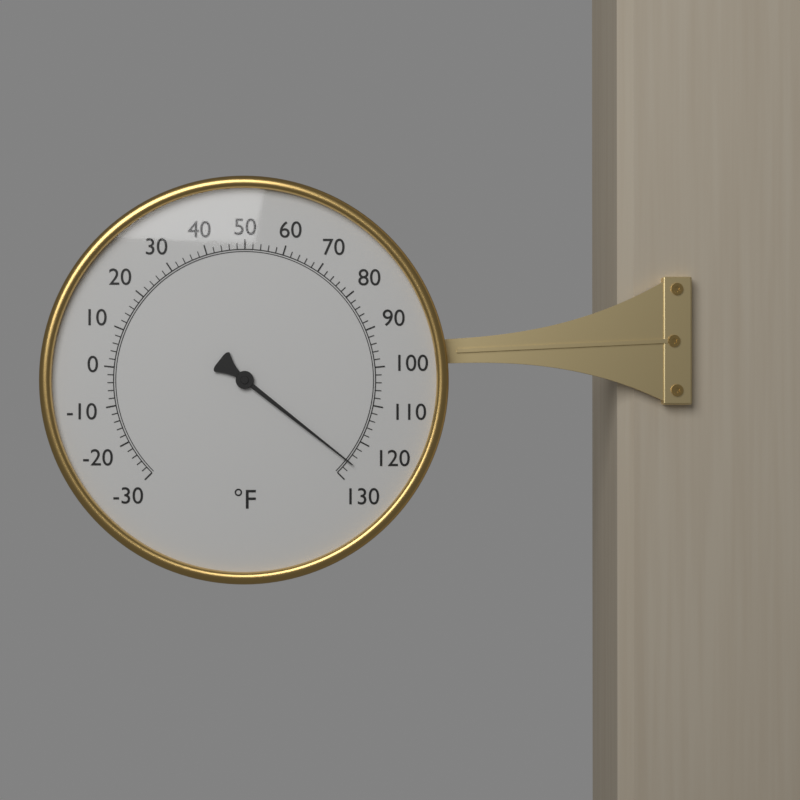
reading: 126 °F
